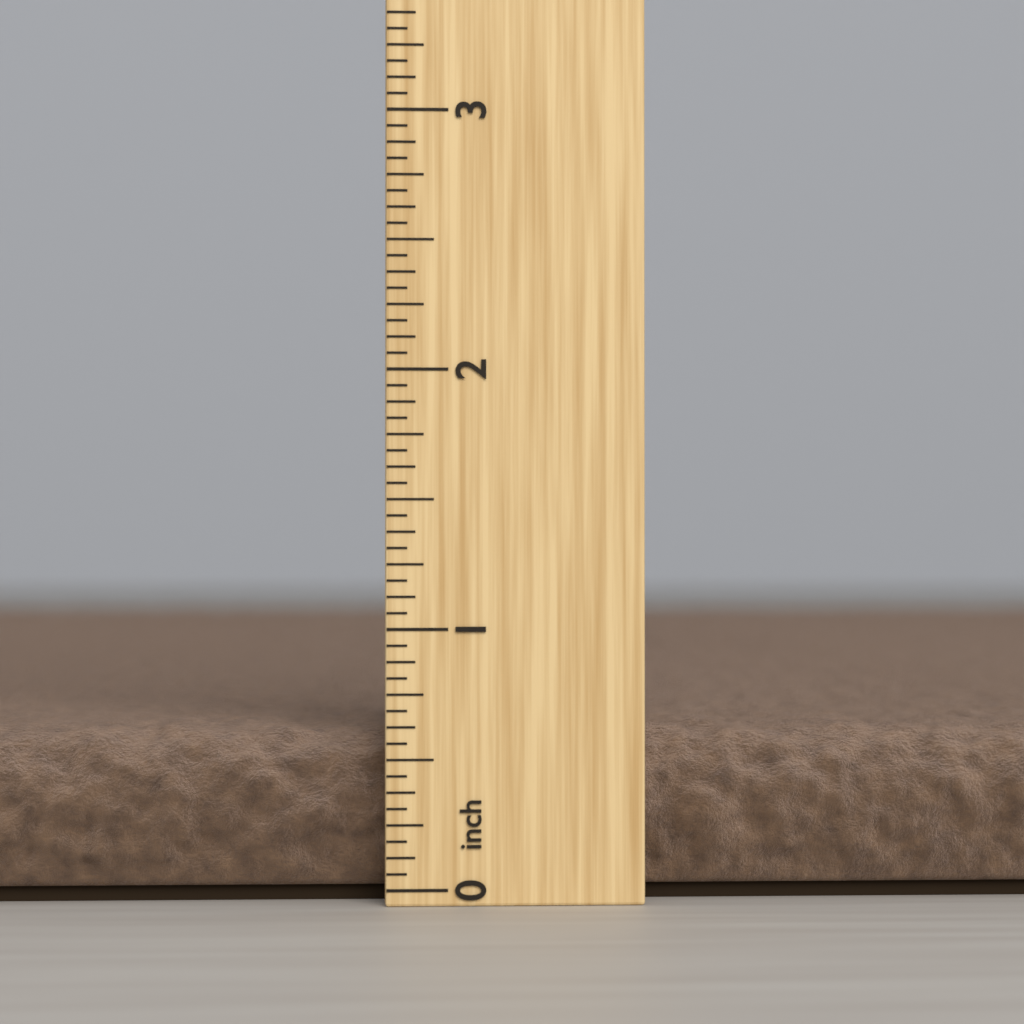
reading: 0.6250 inch
